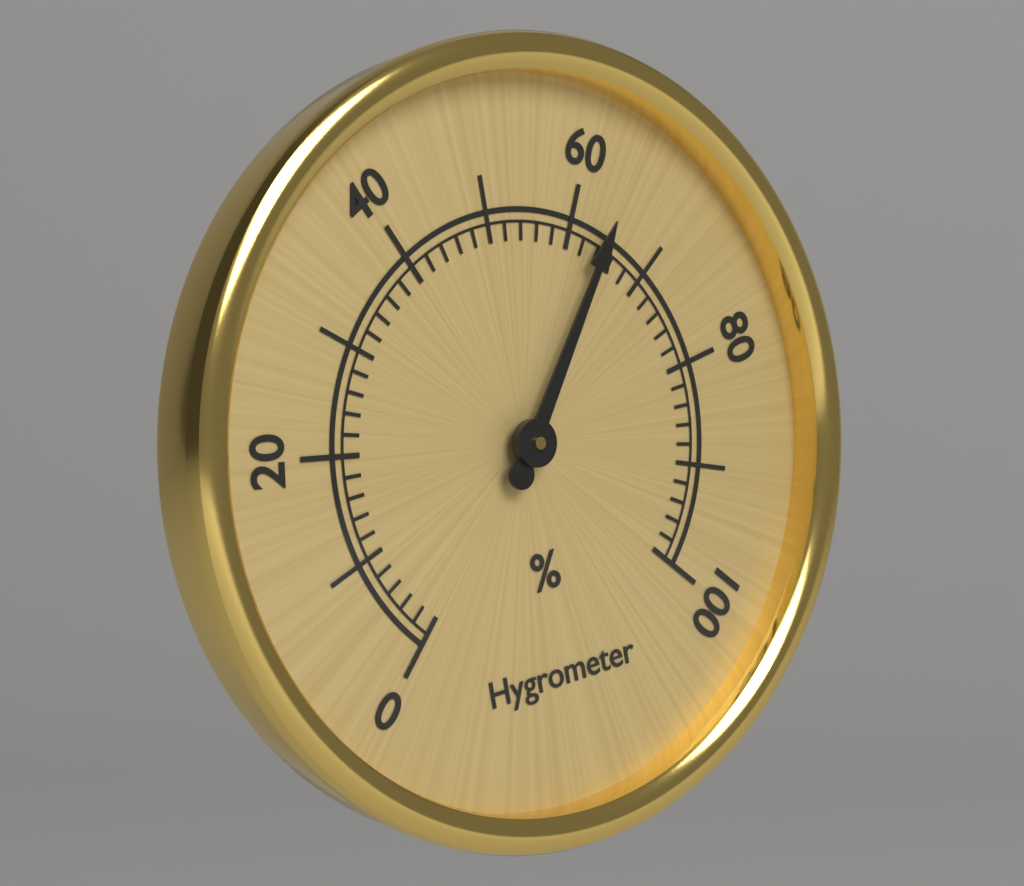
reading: 64 %
